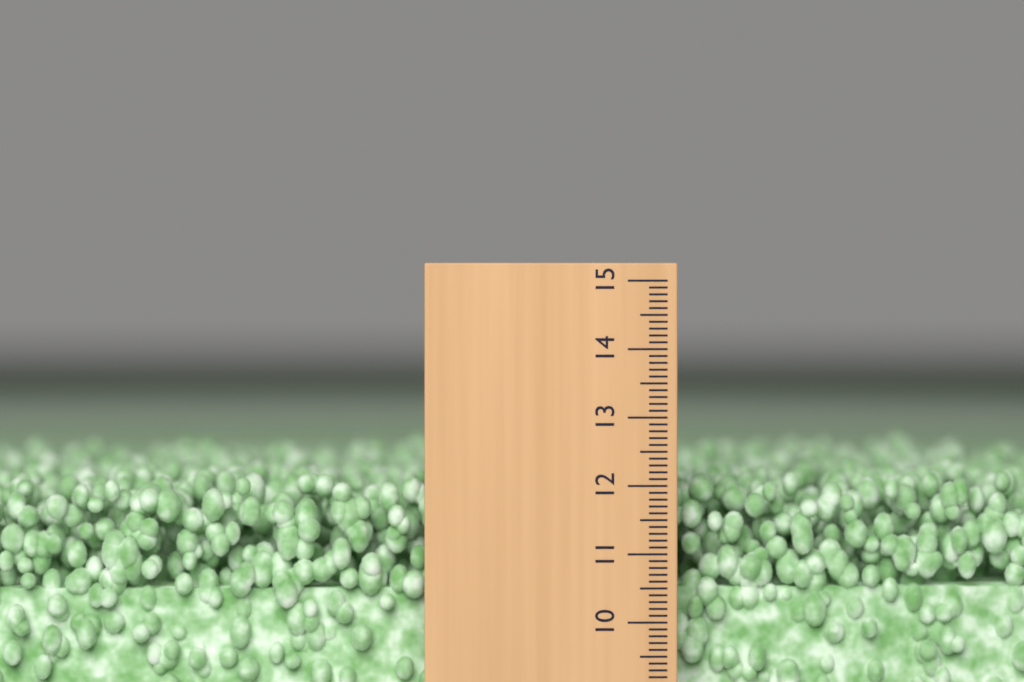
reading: 12.1 (no unit)
